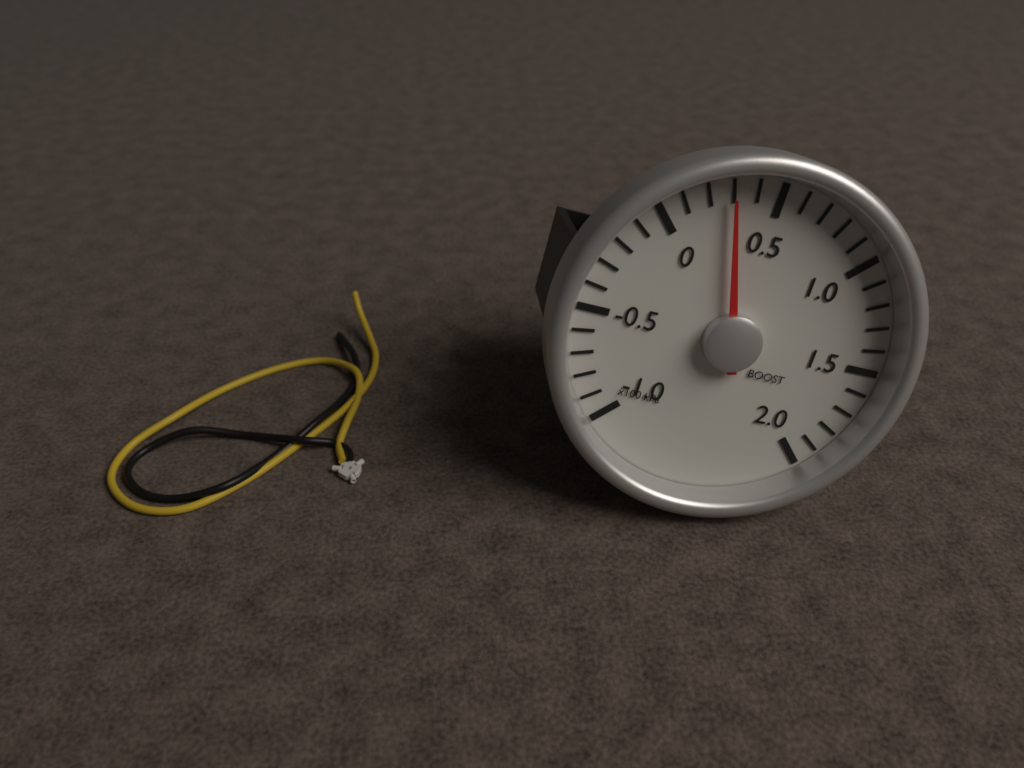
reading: 30 kPa
